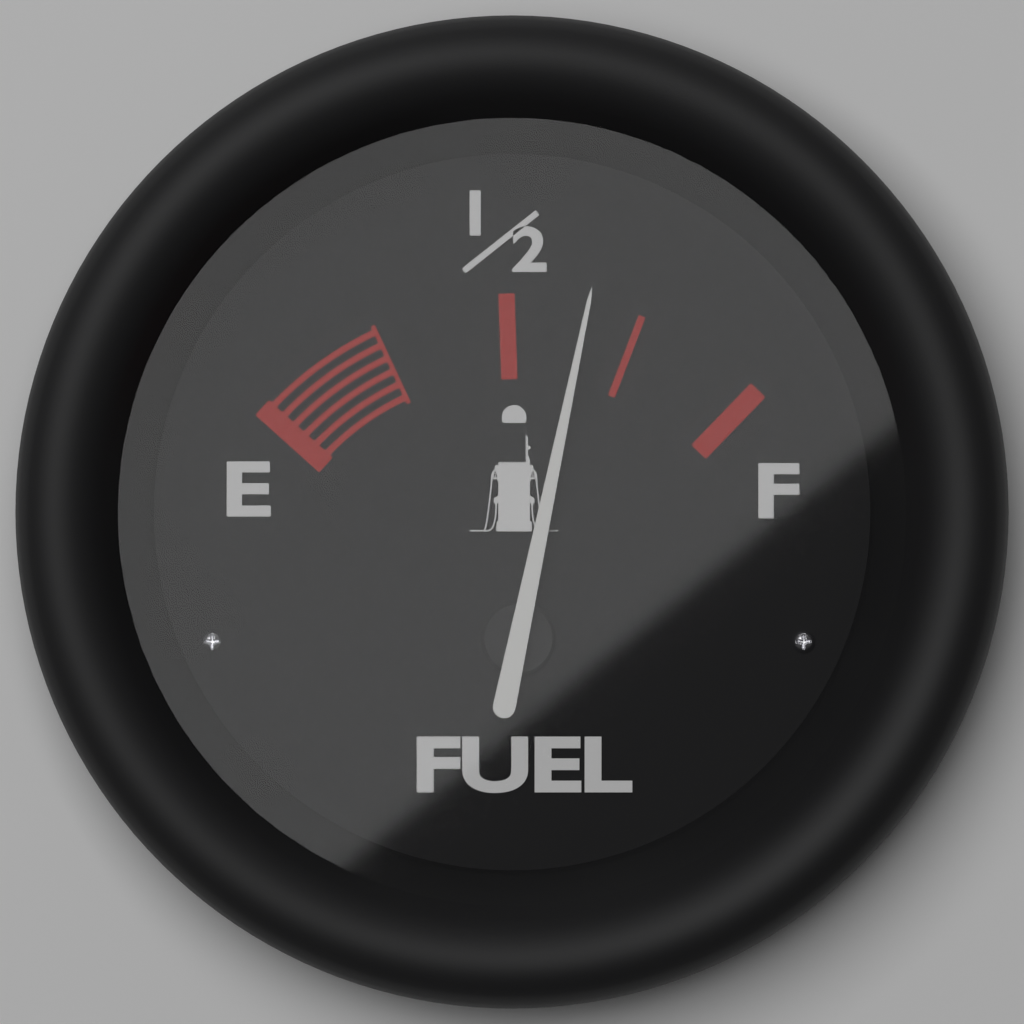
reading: 0.65 (no unit)
